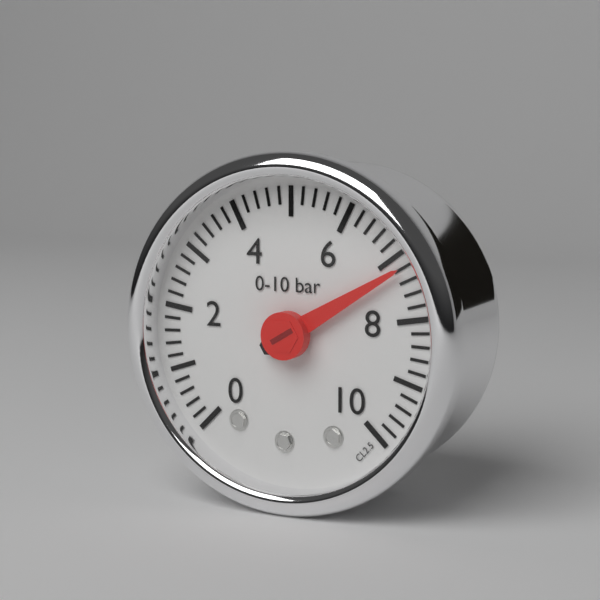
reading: 7.2 bar
